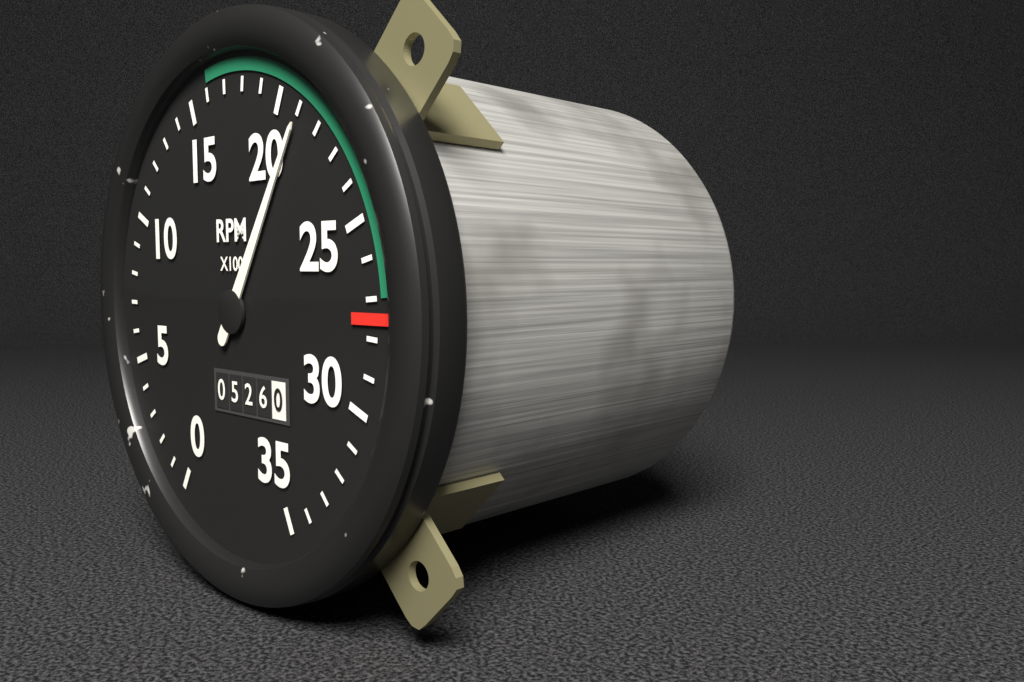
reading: 2100 RPM
